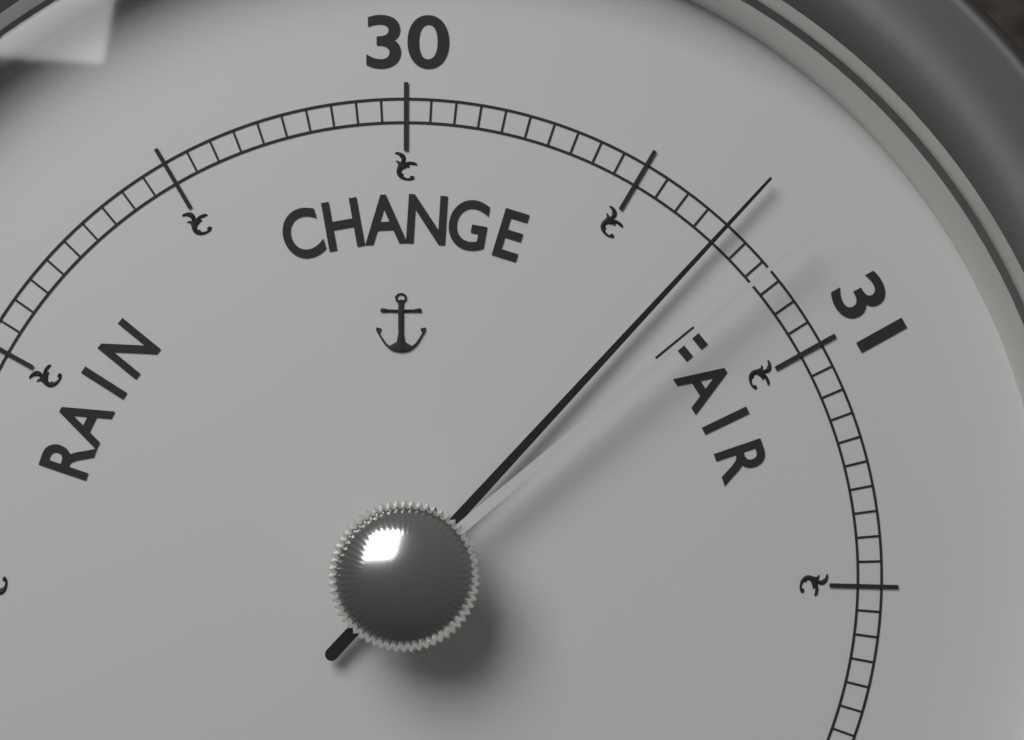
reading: 30.70 (no unit)
